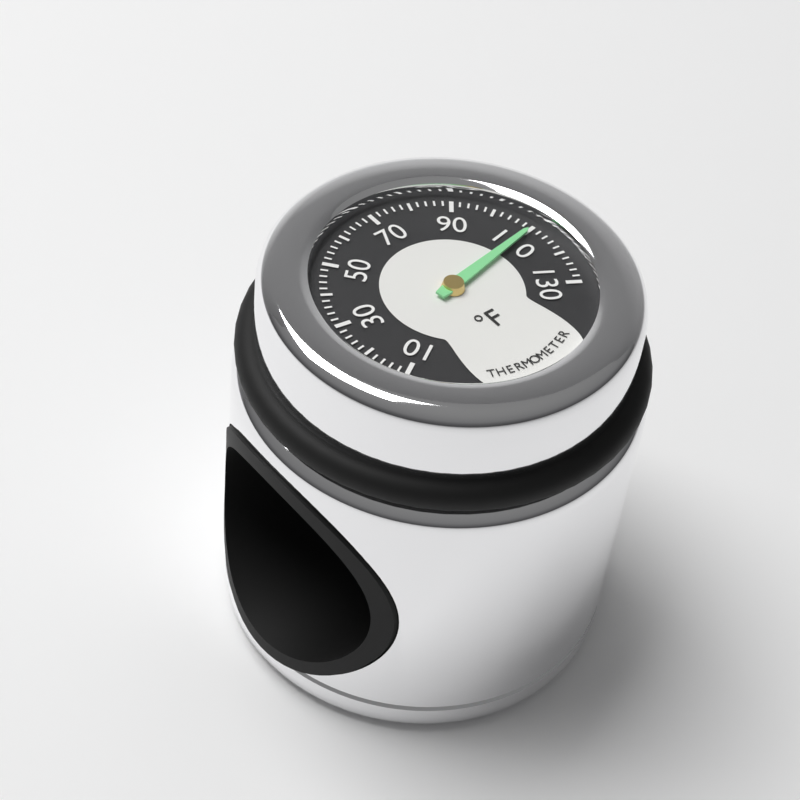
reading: 110 °F
